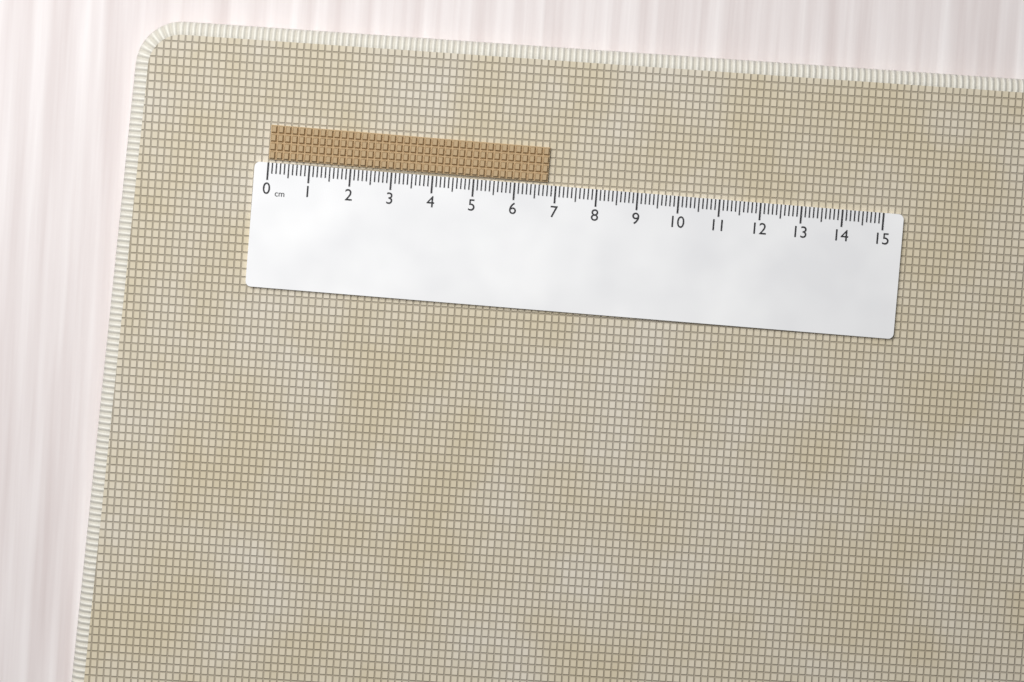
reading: 6.8 cm
